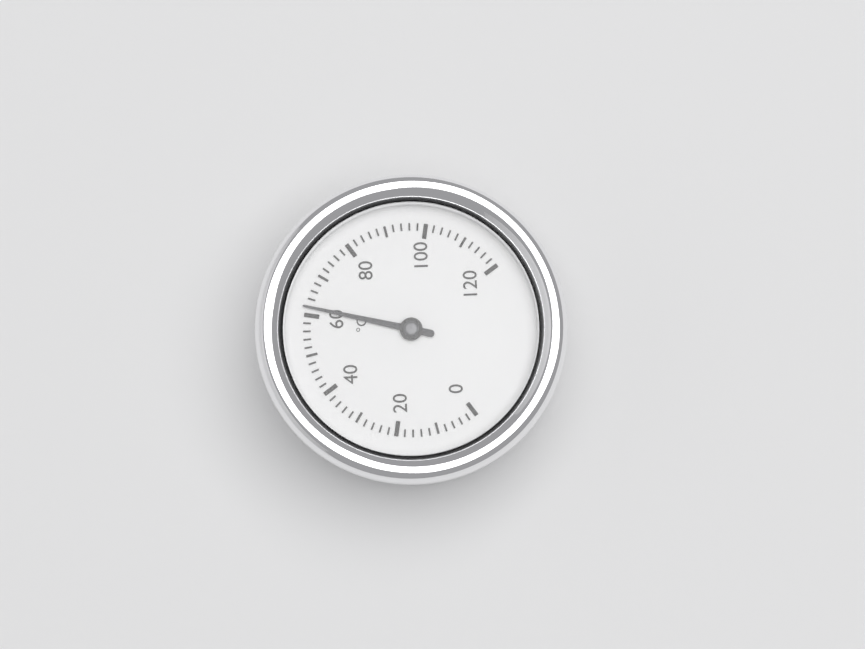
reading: 62 °C
